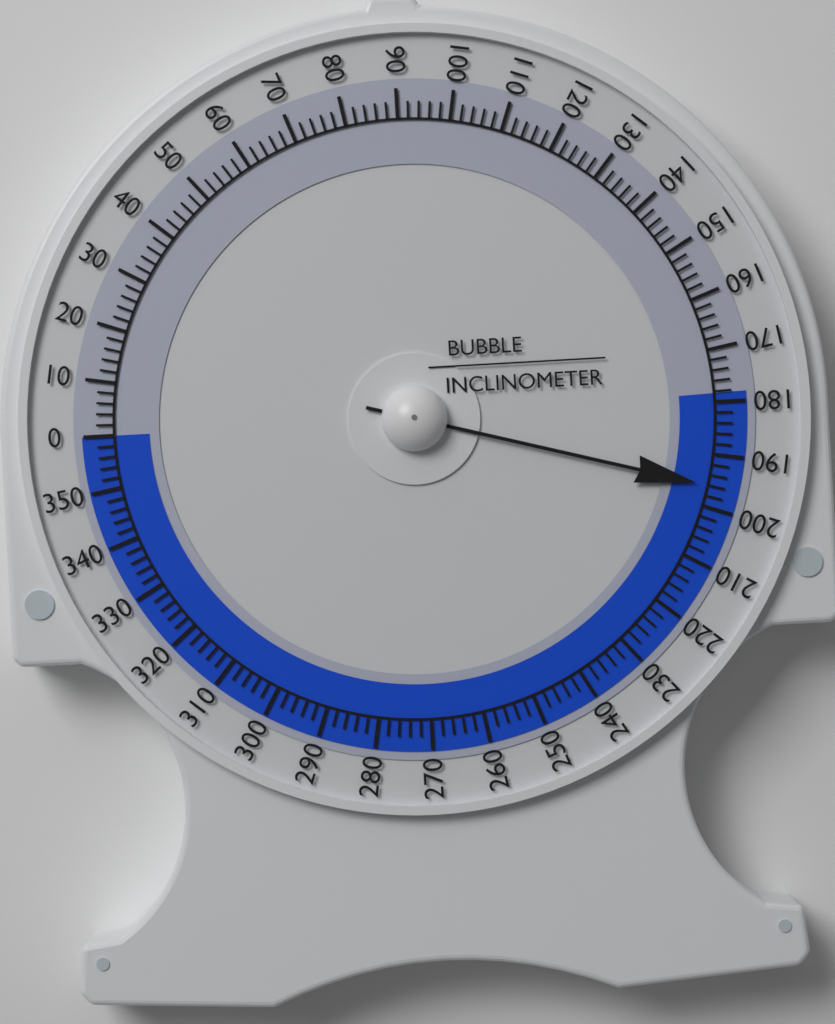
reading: 196 (no unit)
